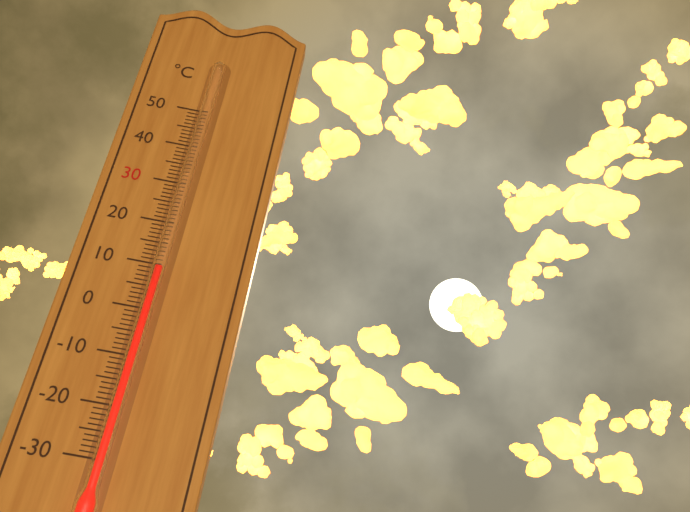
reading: 9 °C
